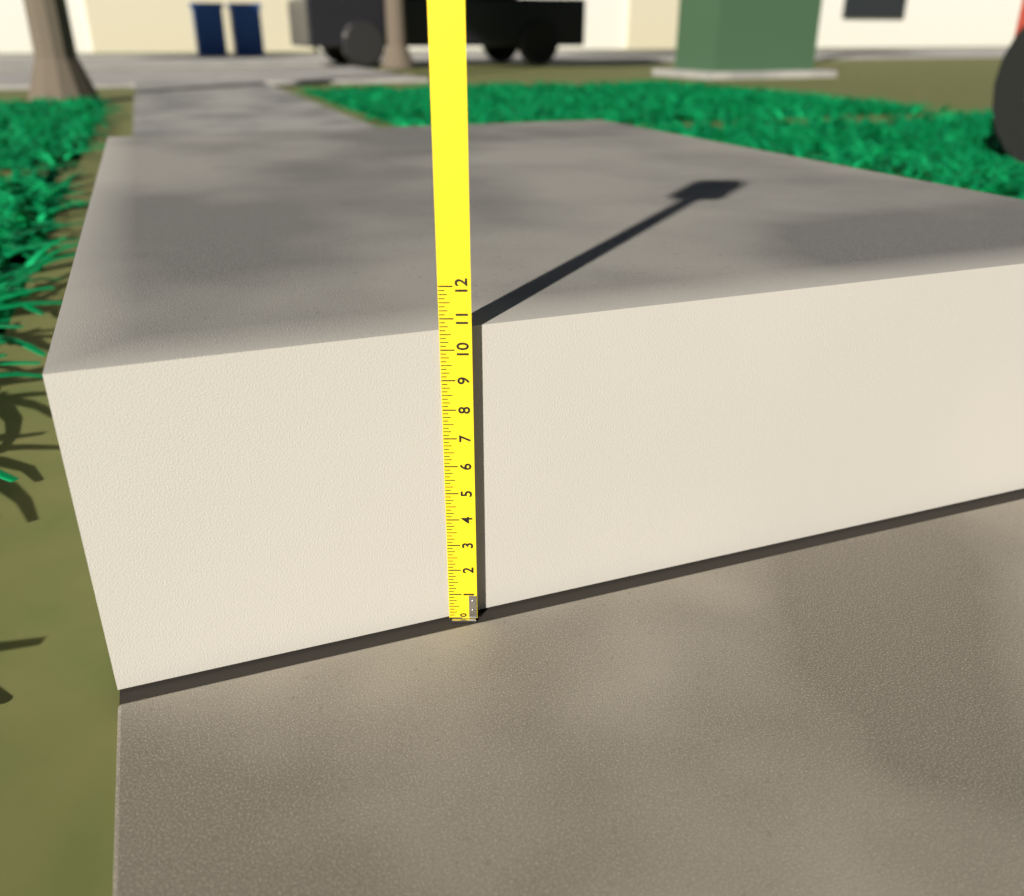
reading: 10.625 (no unit)
